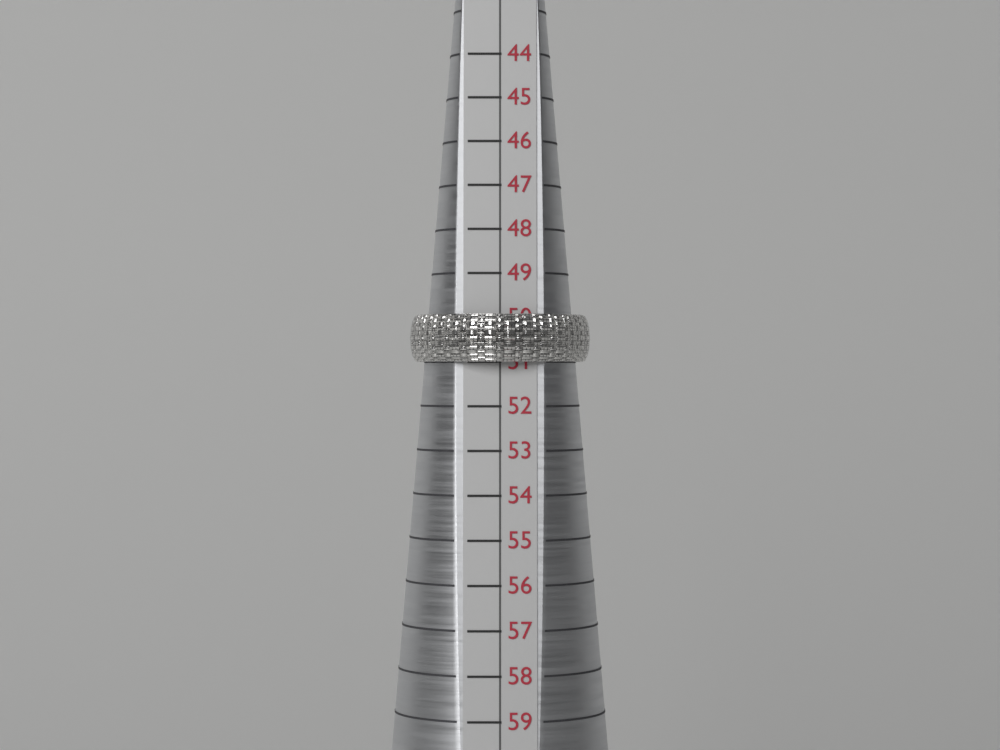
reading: 51 (no unit)
